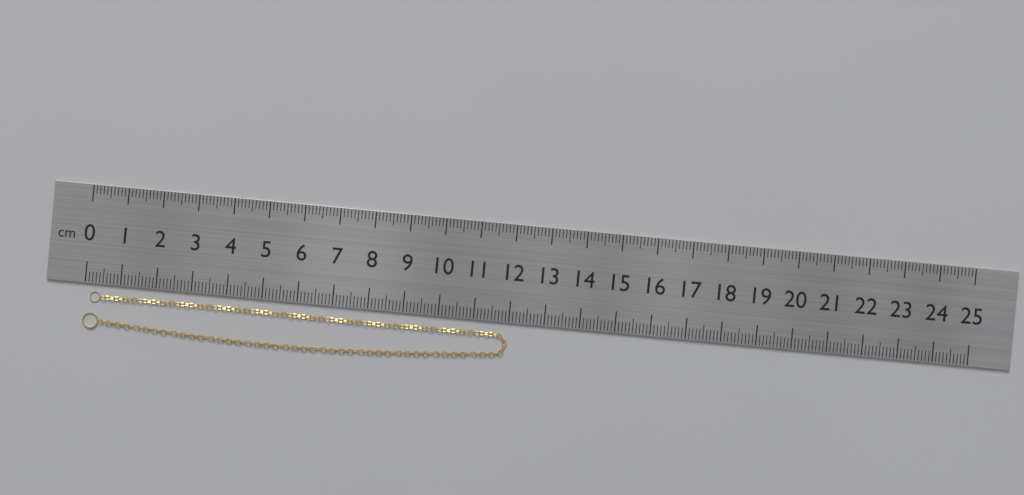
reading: 12.0 cm
